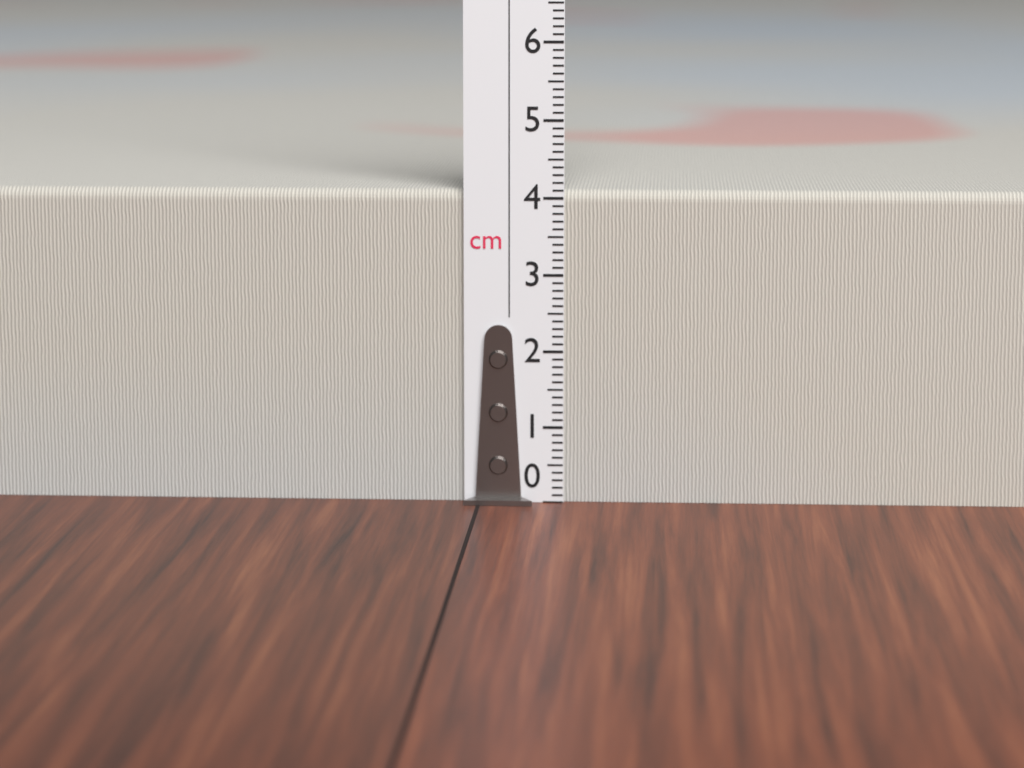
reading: 4.1 cm
